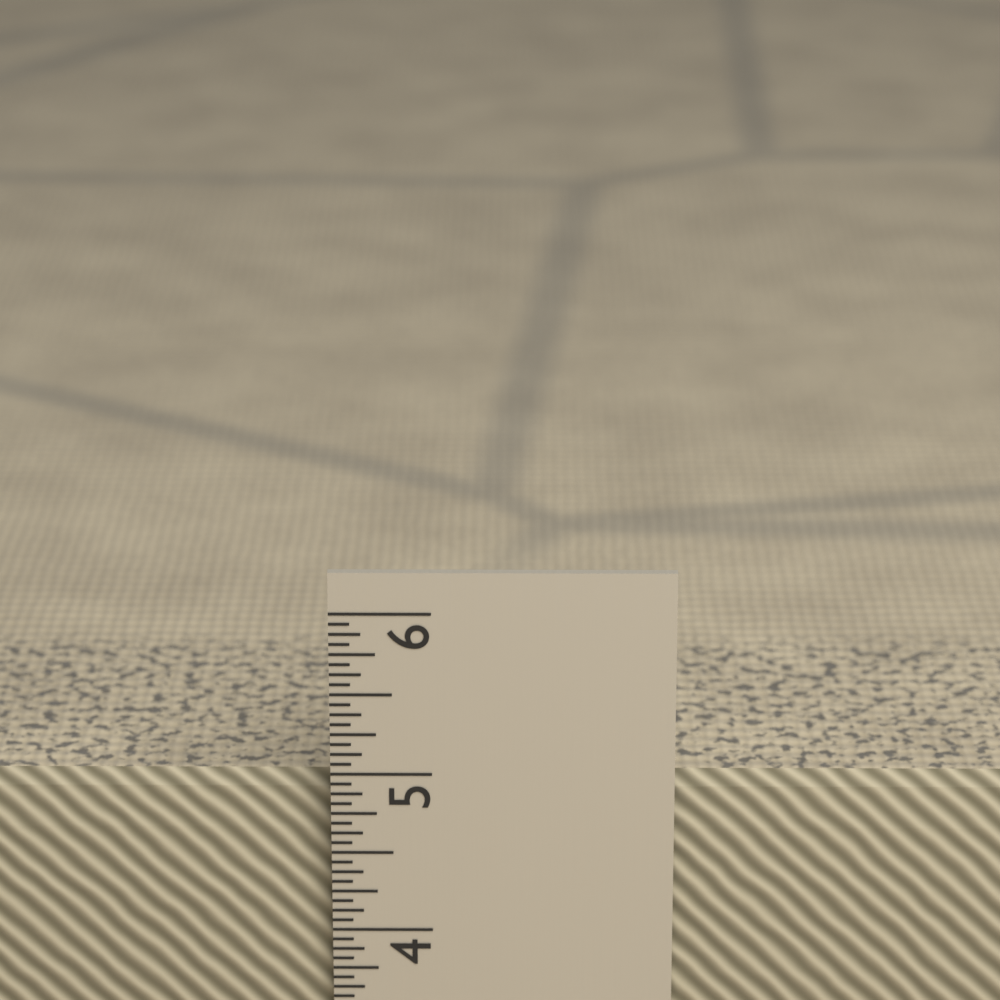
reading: 4.9375 in
